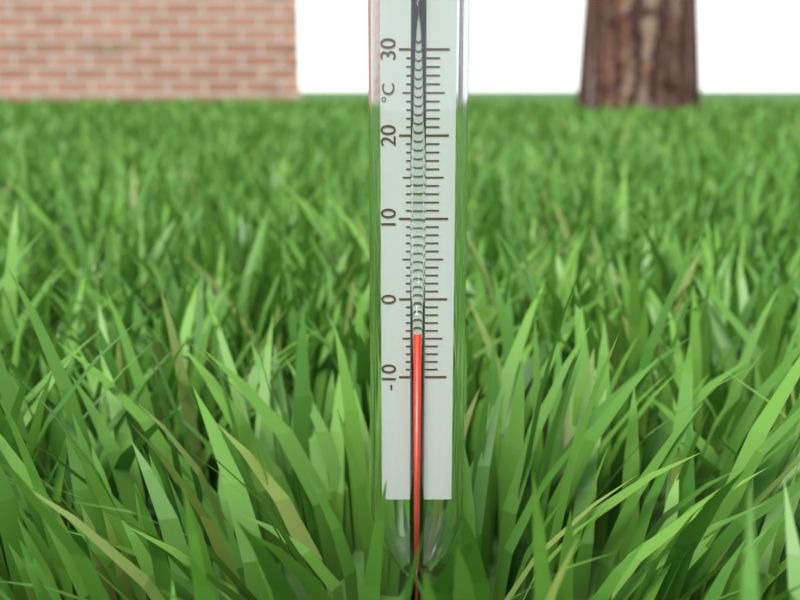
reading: -4 °C
